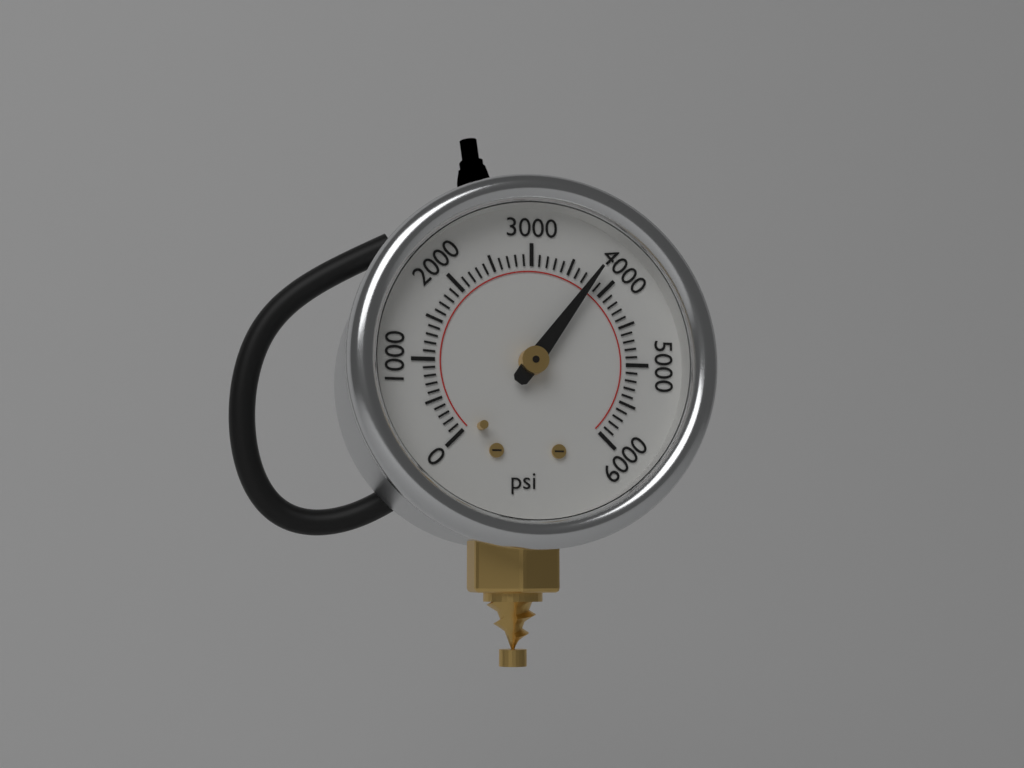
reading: 3800 psi
